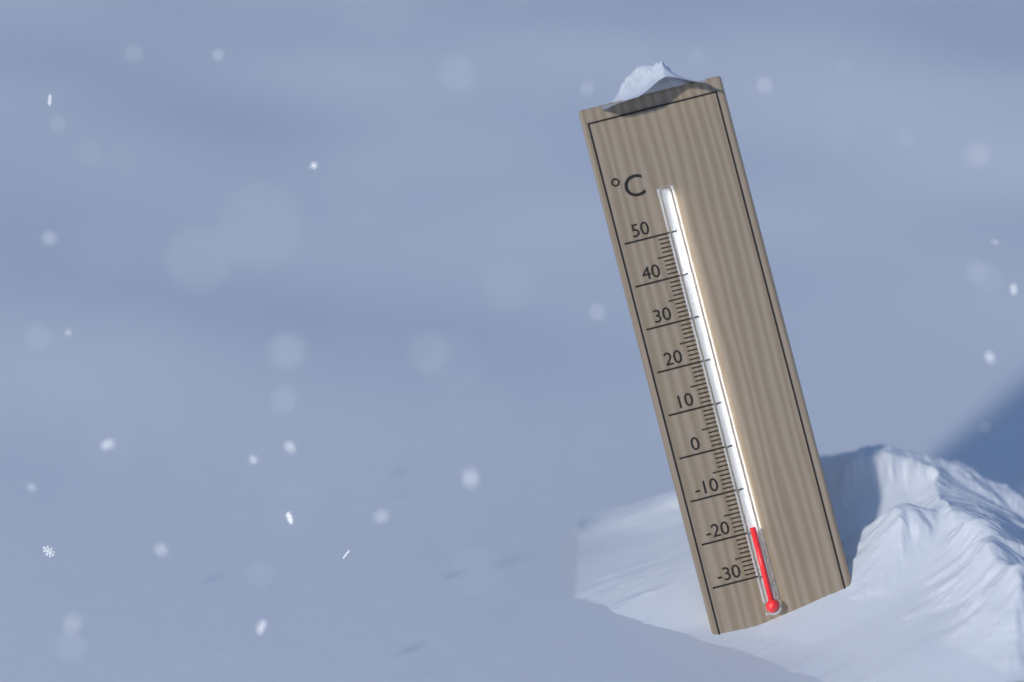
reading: -19 °C
